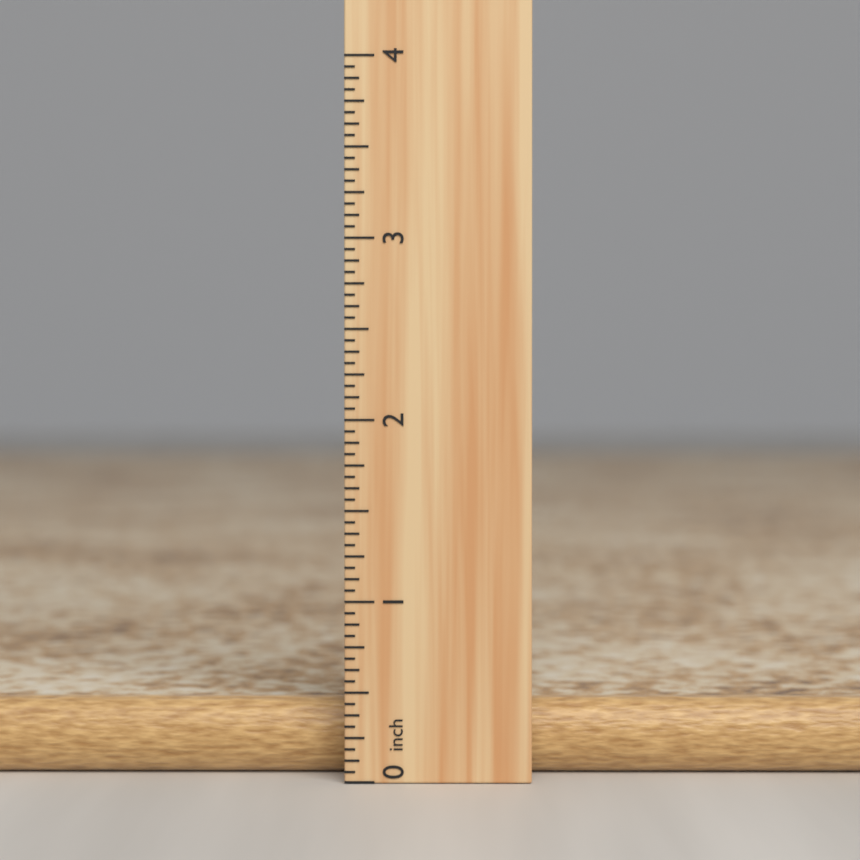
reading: 0.5000 inch
